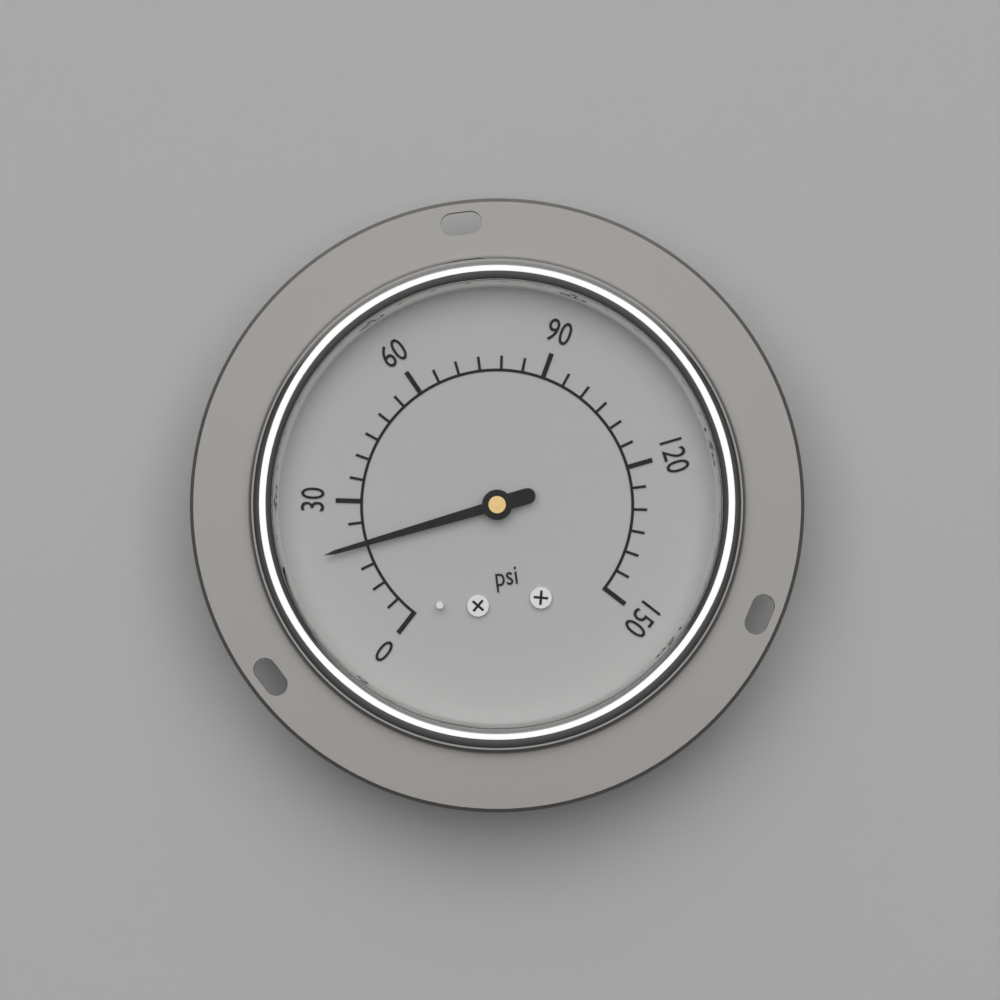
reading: 20 psi
